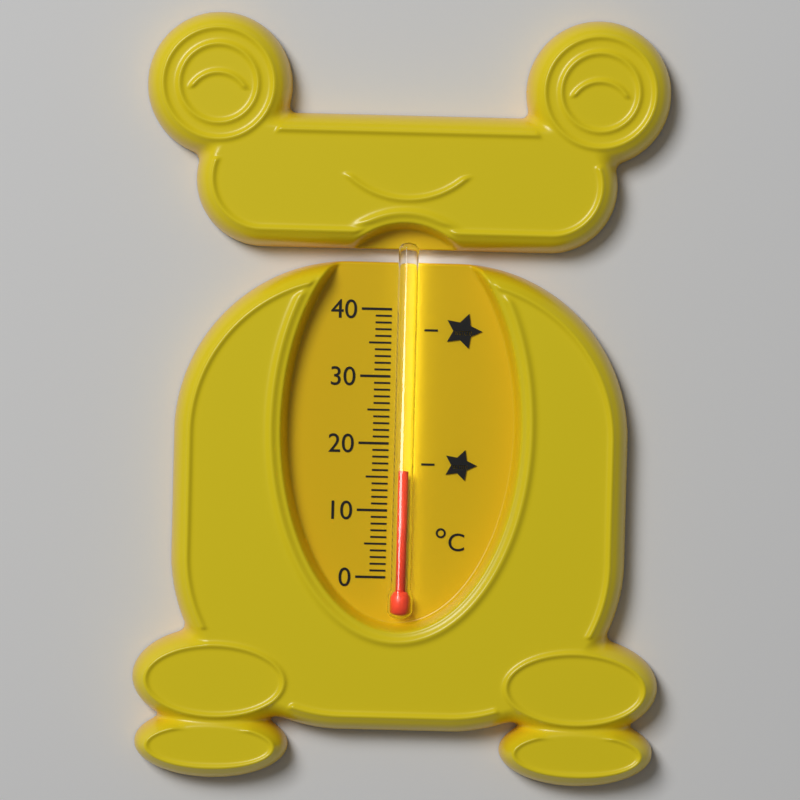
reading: 16 °C
